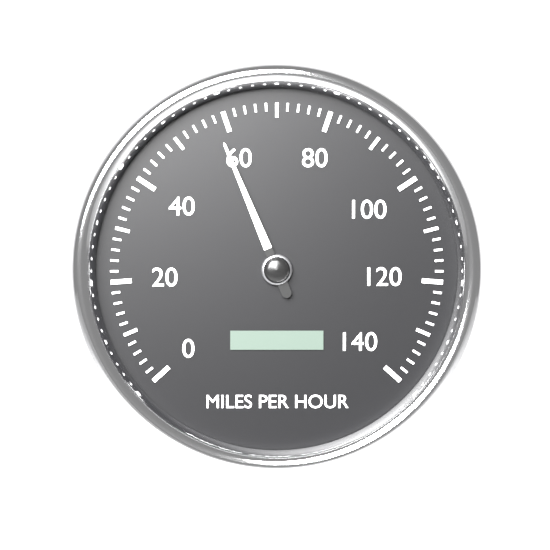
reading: 58 mph
